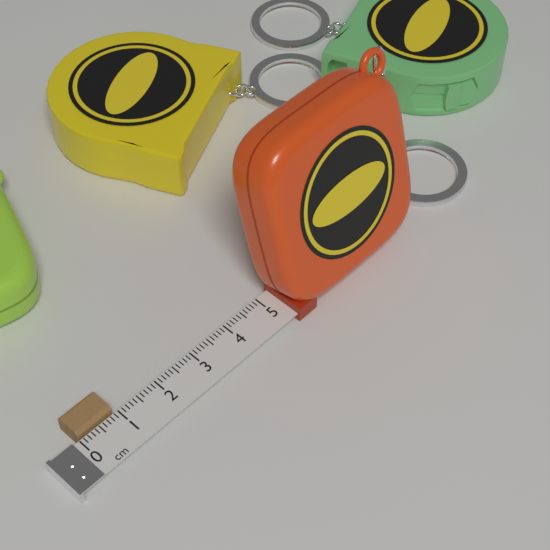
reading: 0.9 cm
